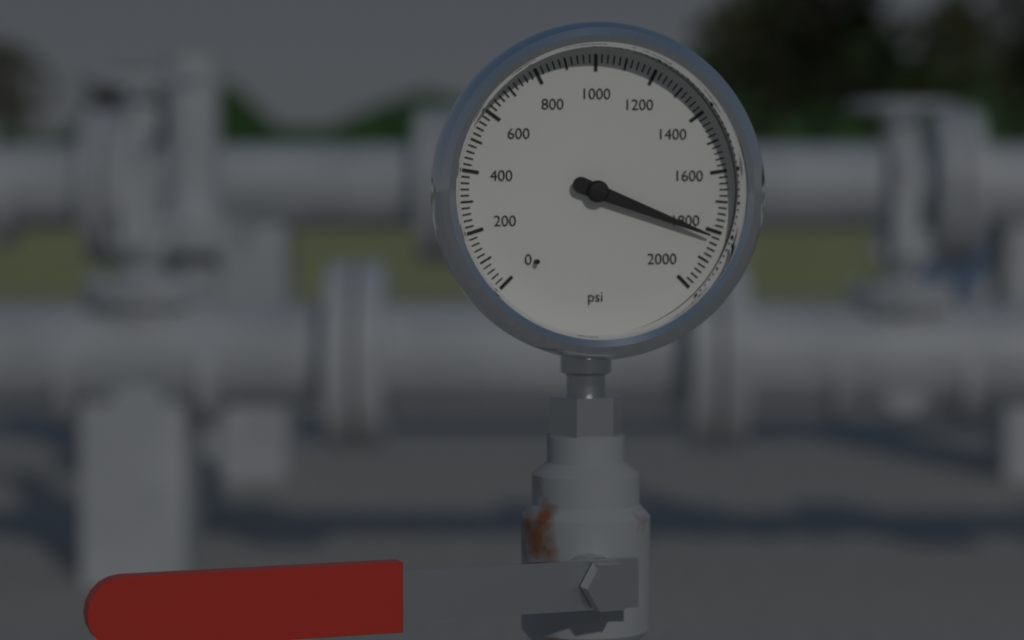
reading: 1820 psi
